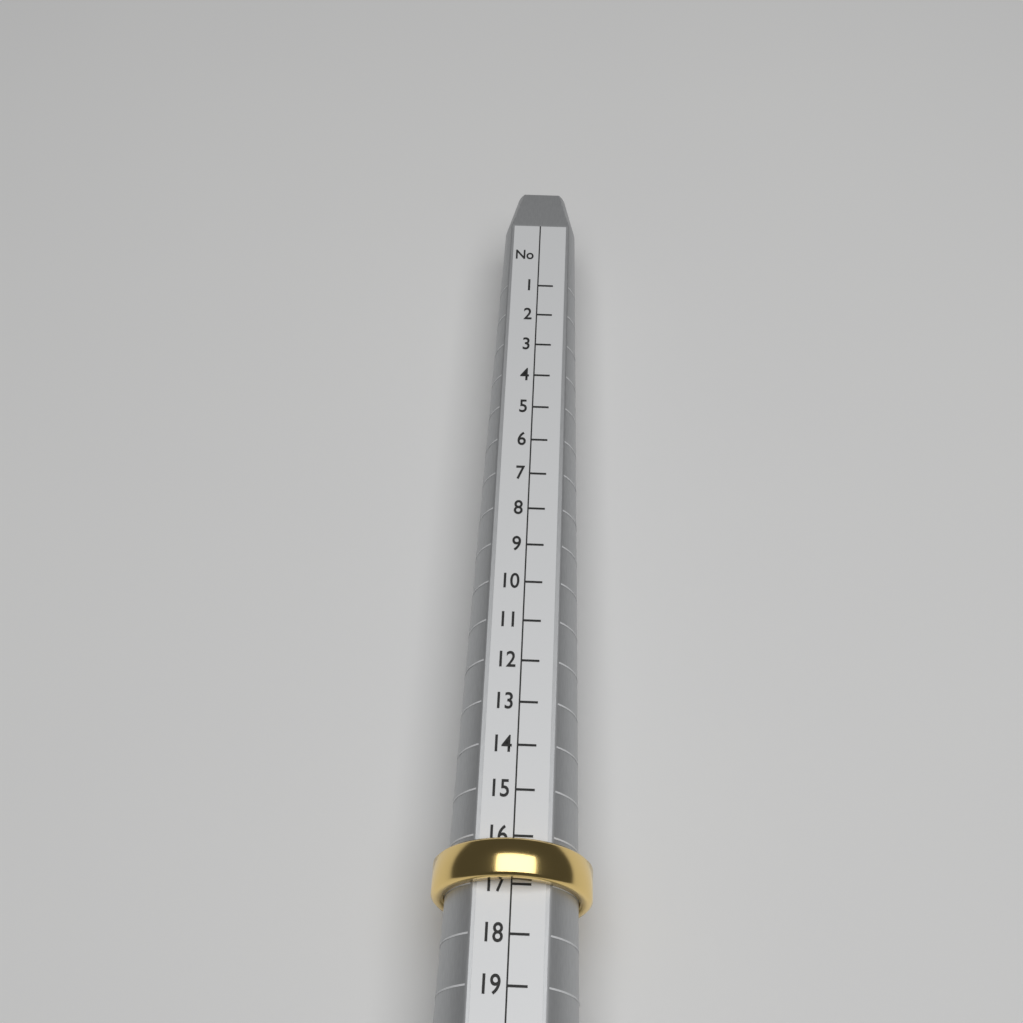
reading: 17 (no unit)
